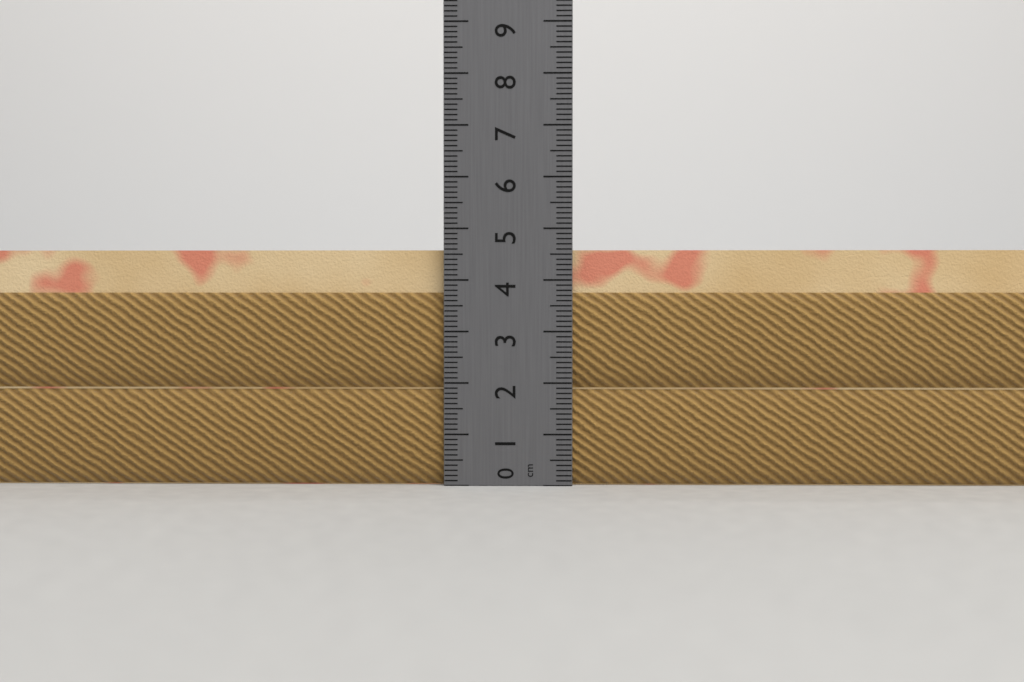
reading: 4.6 cm
